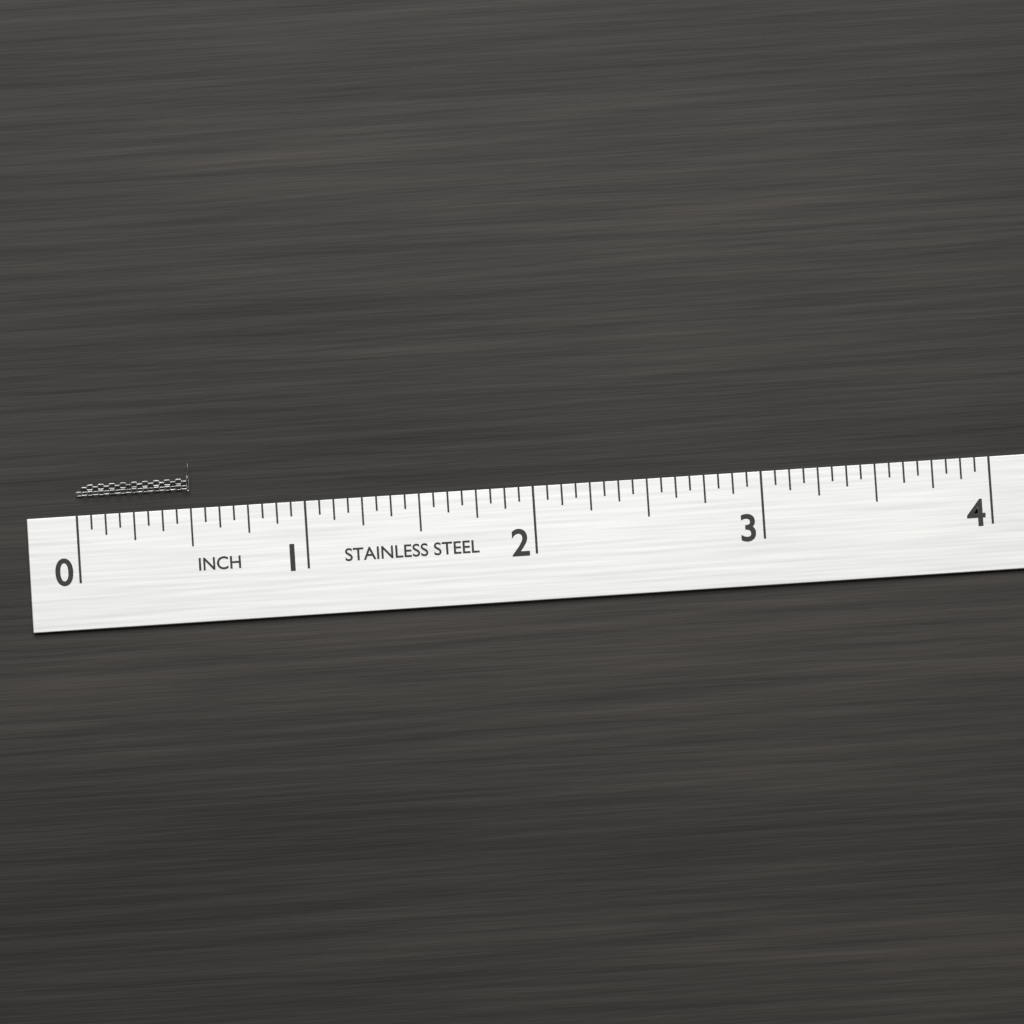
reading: 0.5000 in
